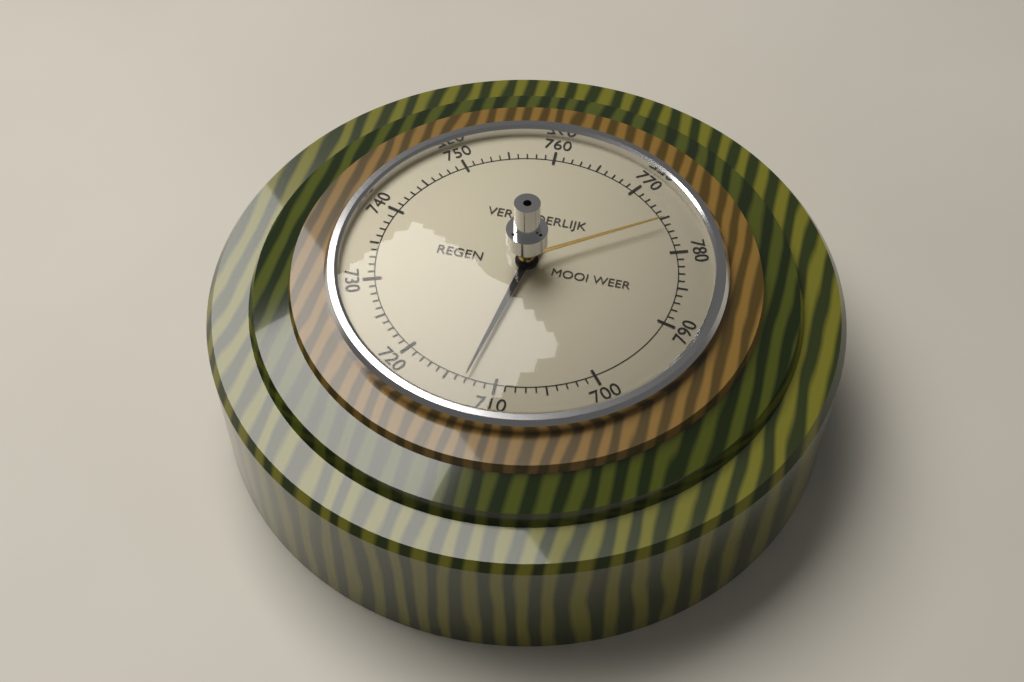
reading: 713 (no unit)
